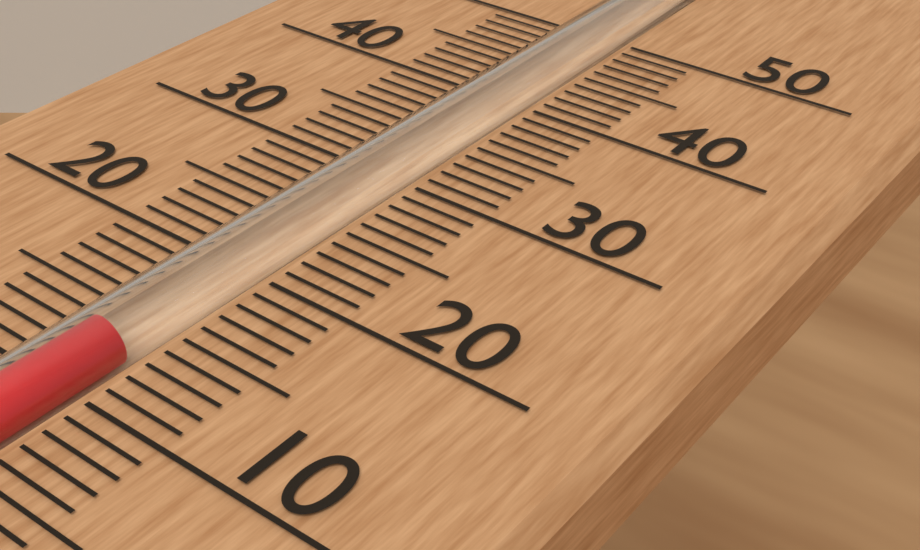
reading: 13 (no unit)
